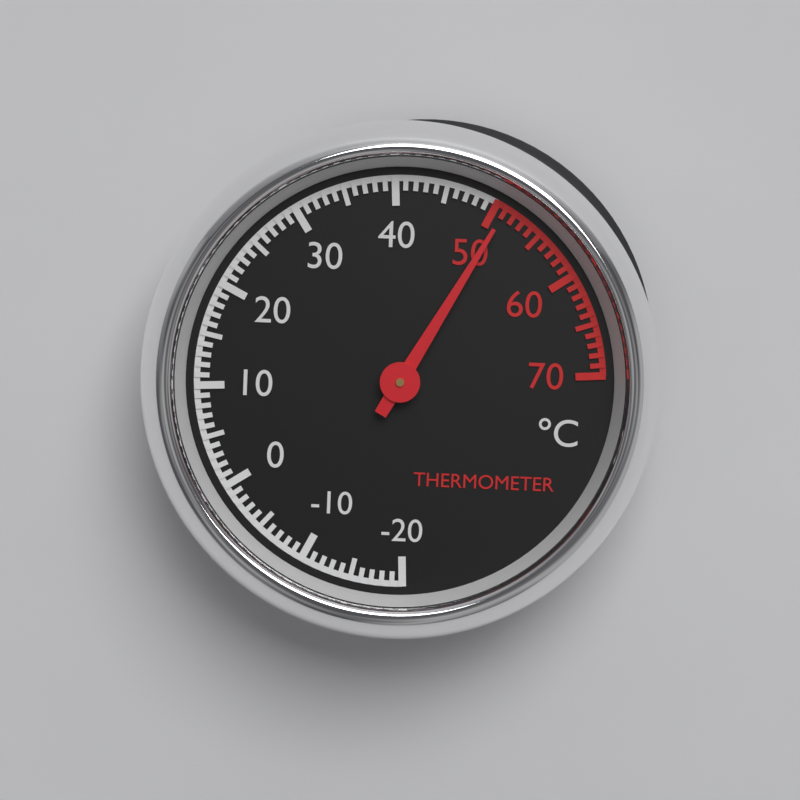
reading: 51 °C
